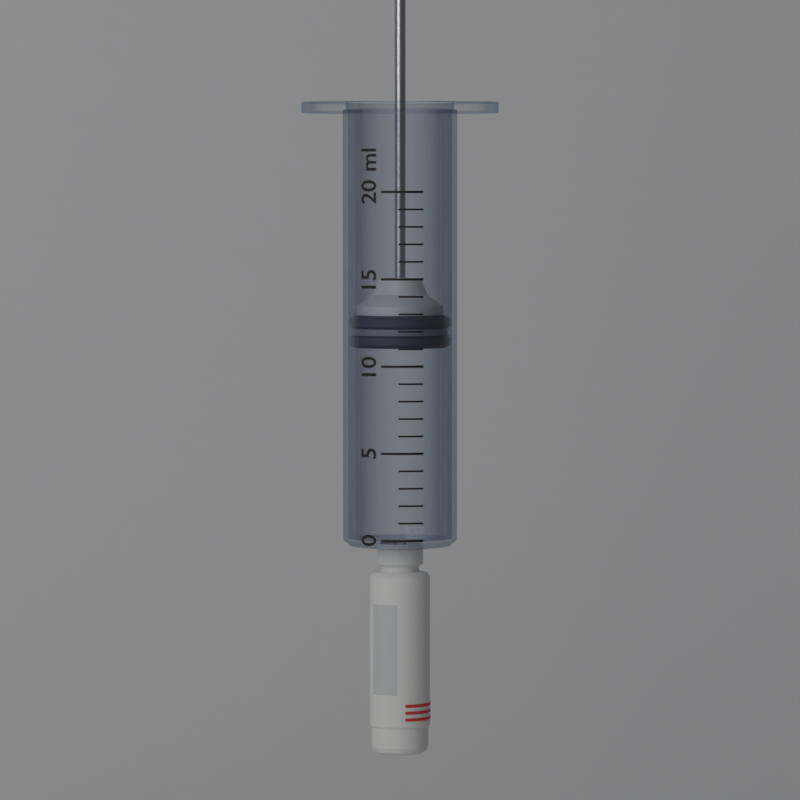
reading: 11 ml
